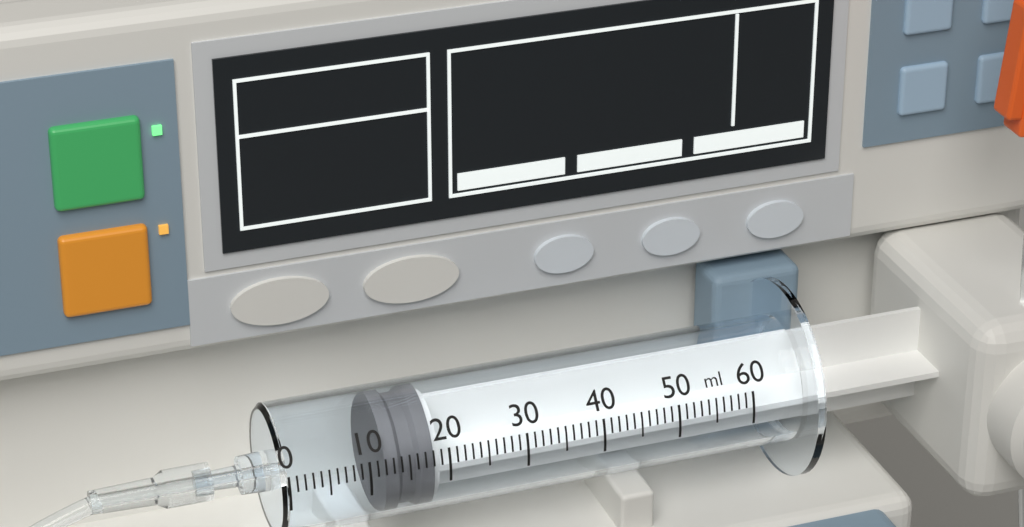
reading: 12 ml
